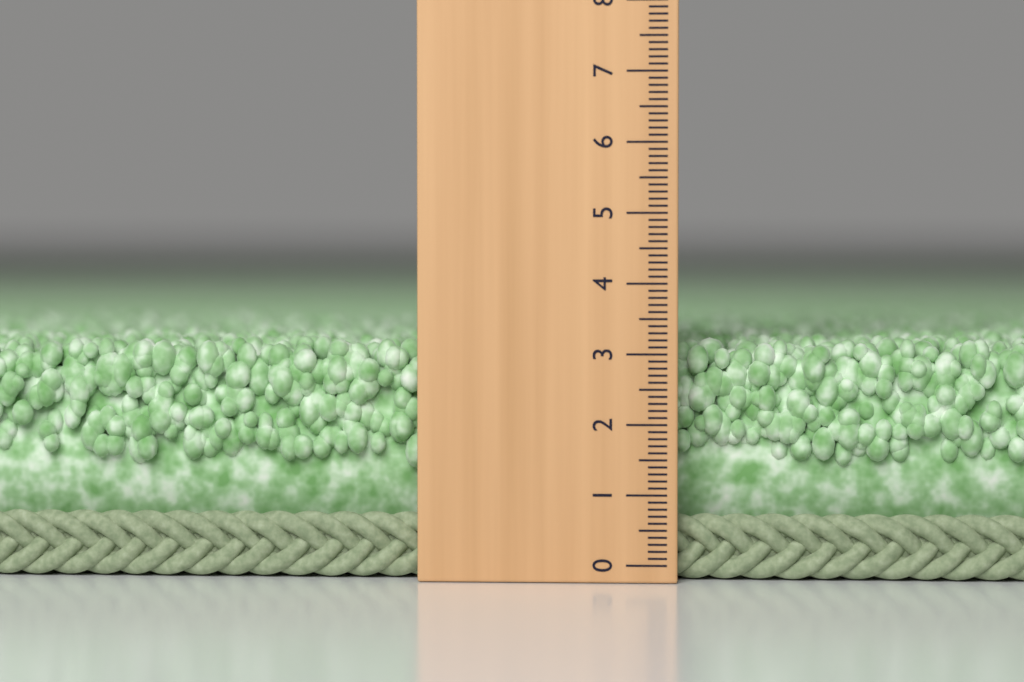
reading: 3.2 (no unit)
